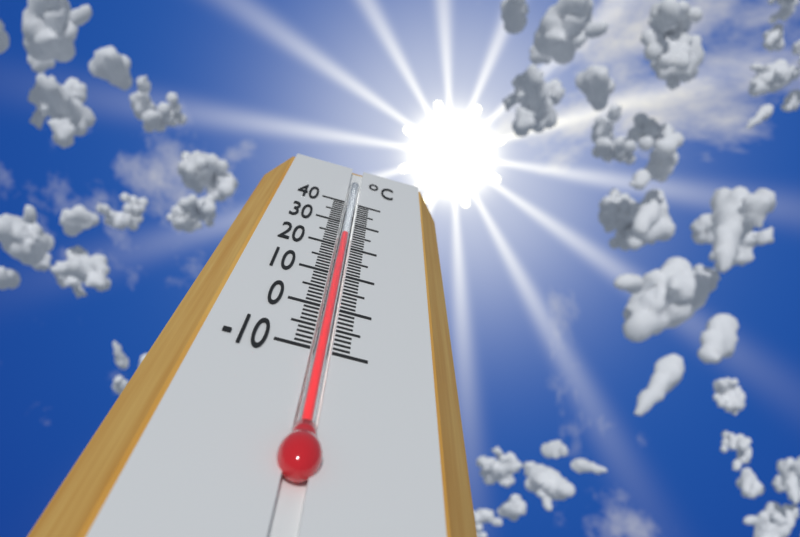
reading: 25 °C
